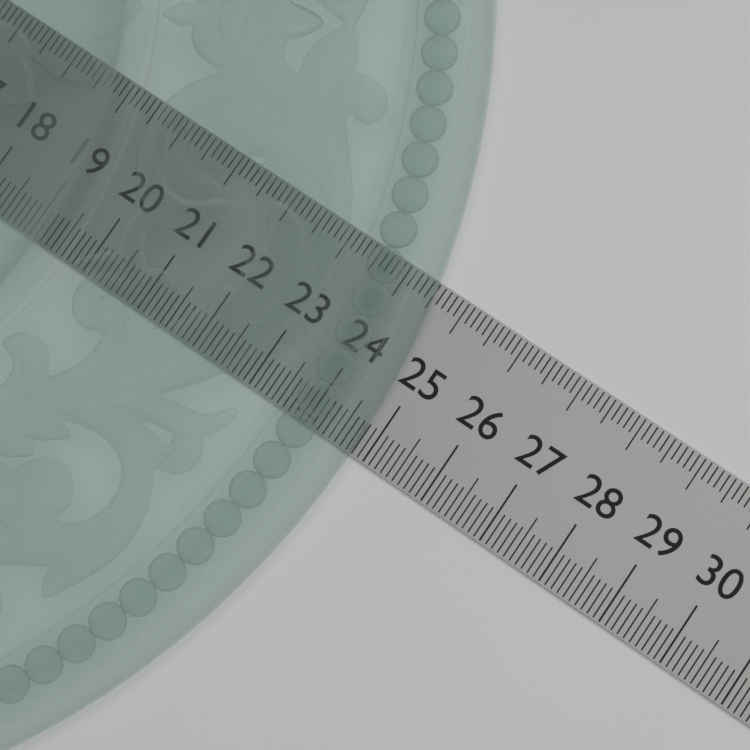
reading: 24.8 (no unit)
